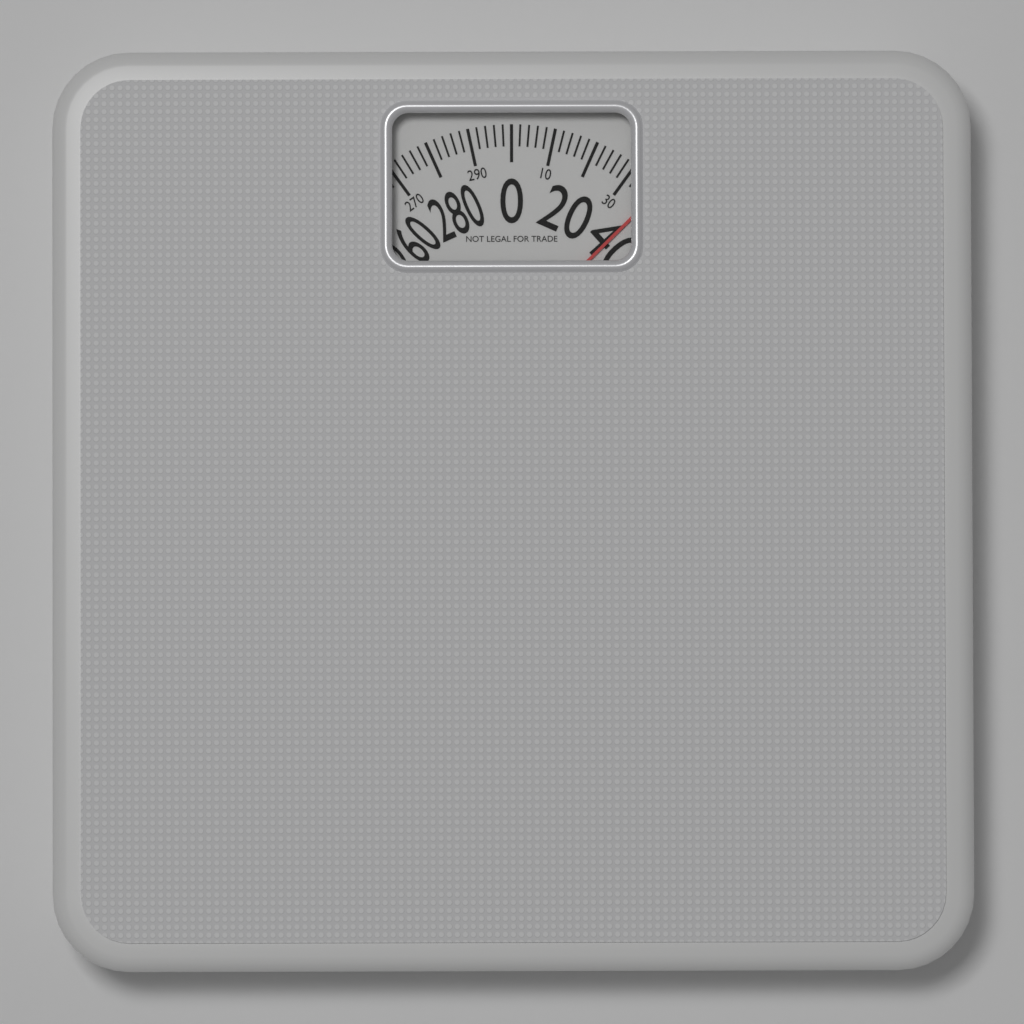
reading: 38 (no unit)
